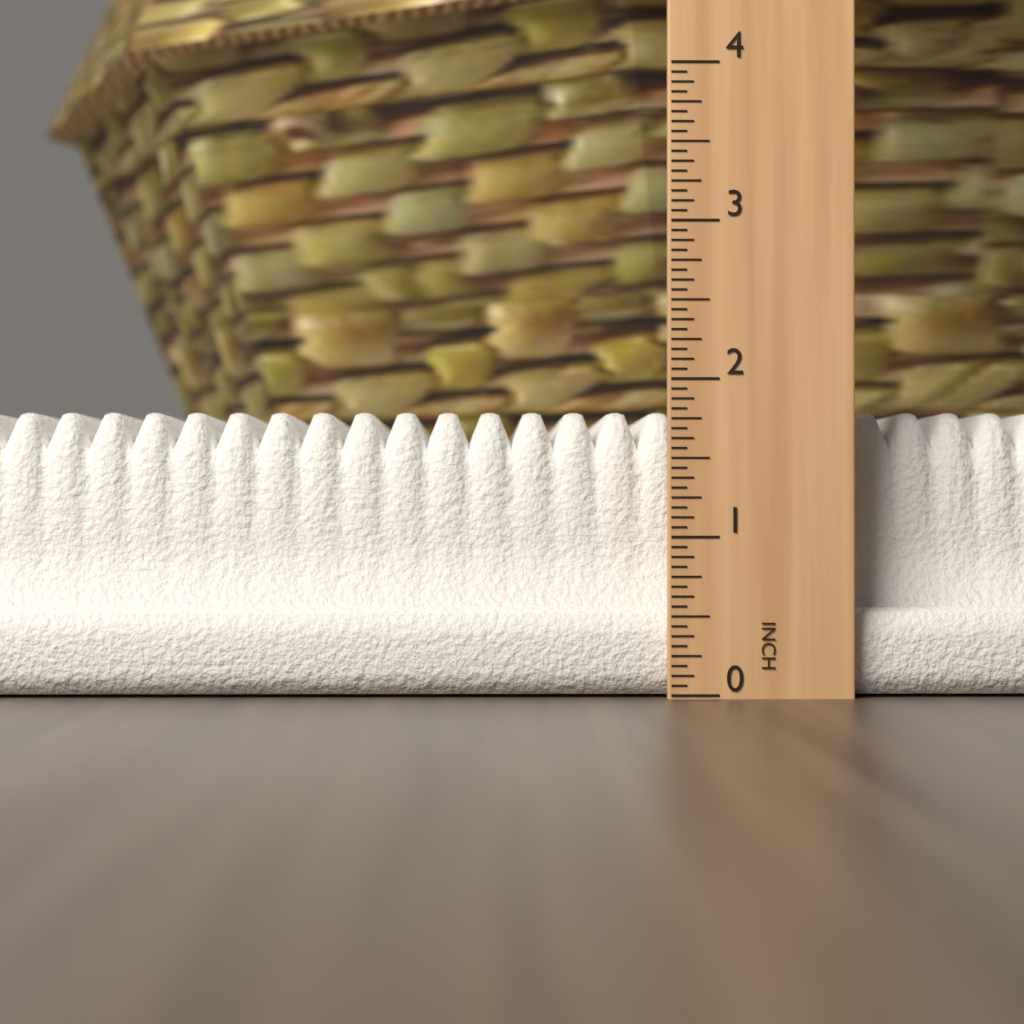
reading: 1.8125 in
